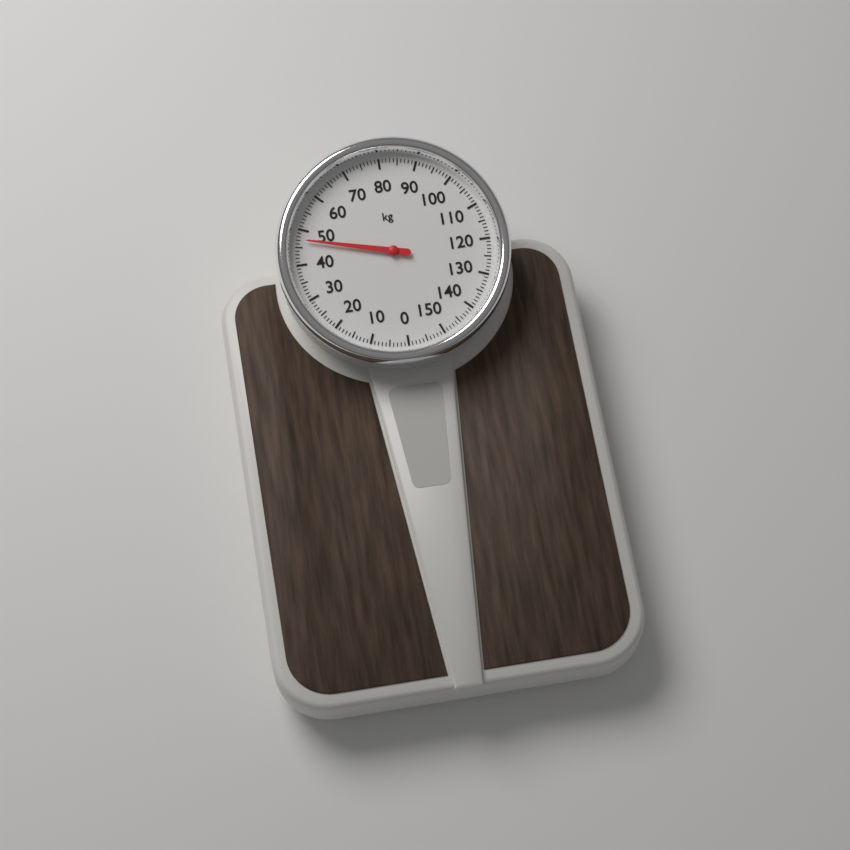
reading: 47 kg
